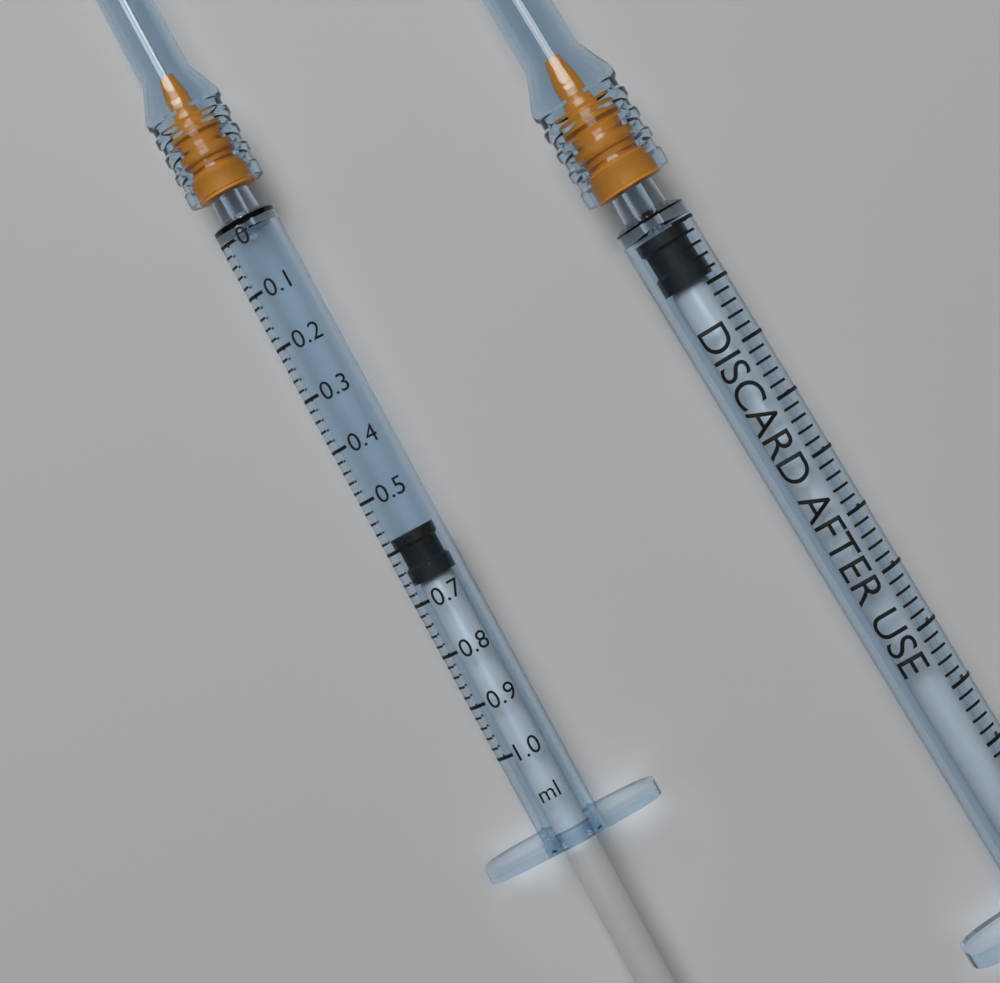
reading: 0.58 ml
